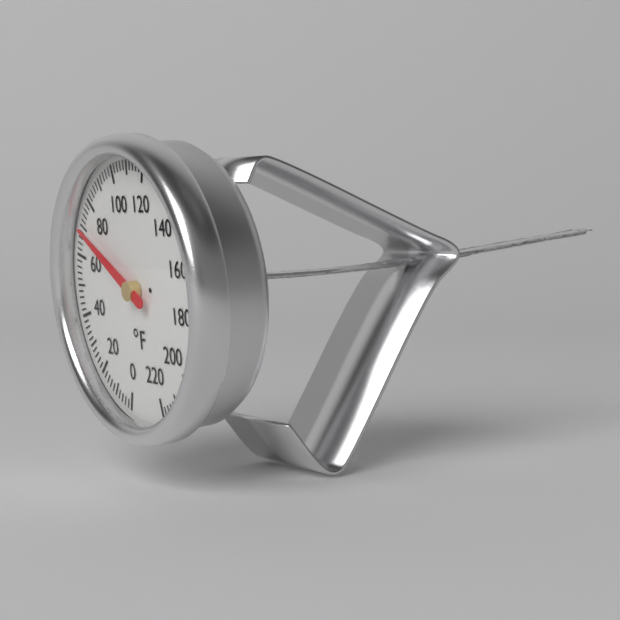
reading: 70 °F
